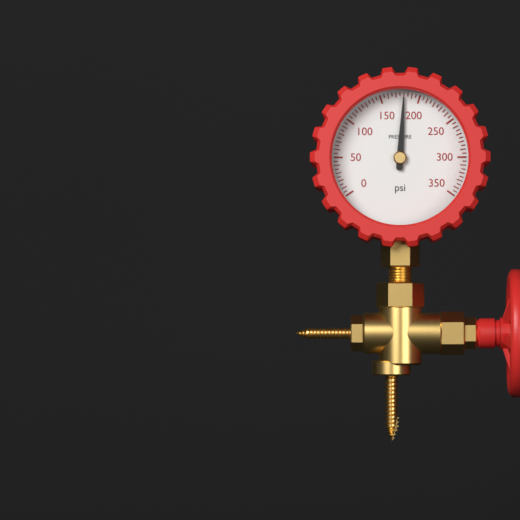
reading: 180 psi
